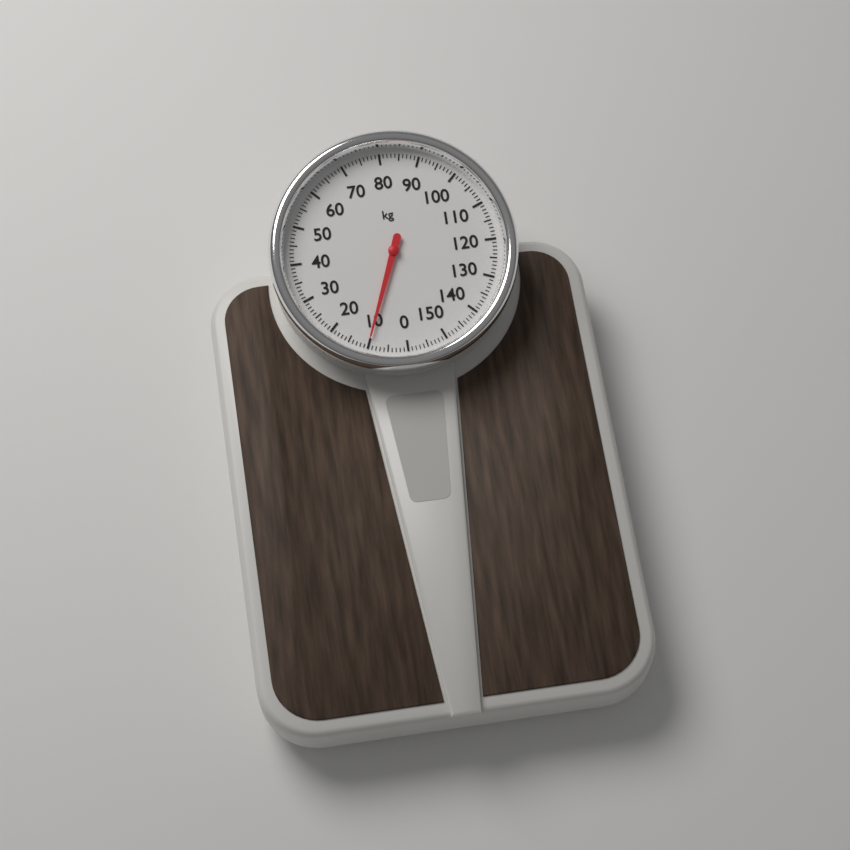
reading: 10 kg
